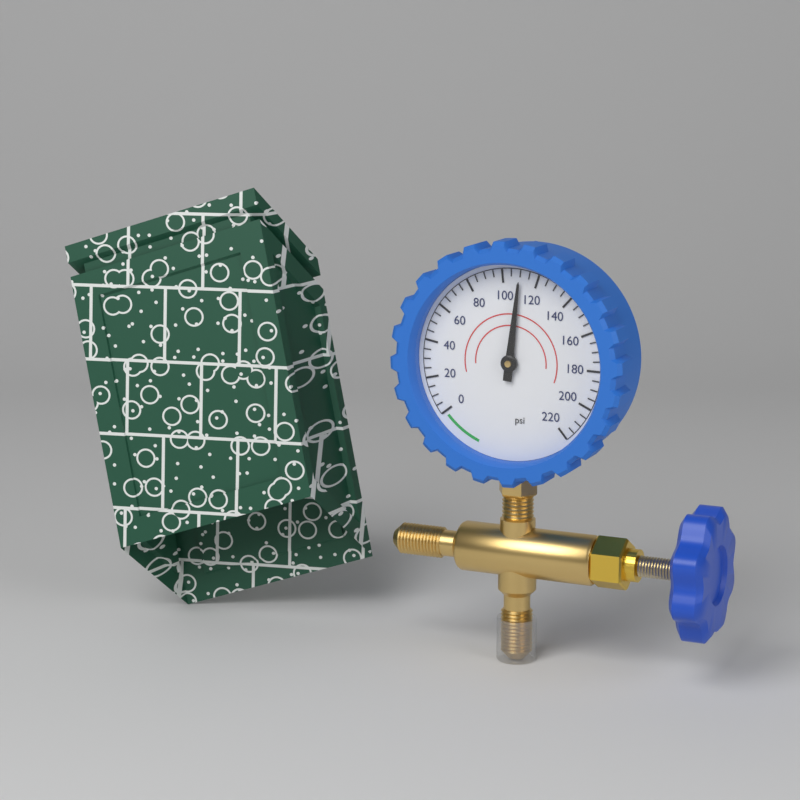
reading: 110 psi
